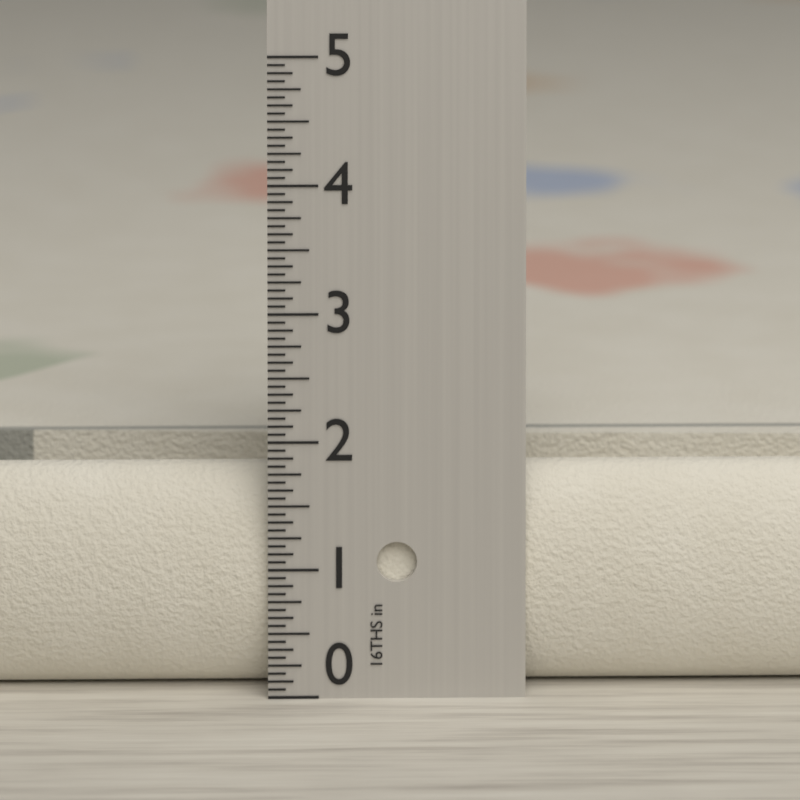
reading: 1.7500 in
